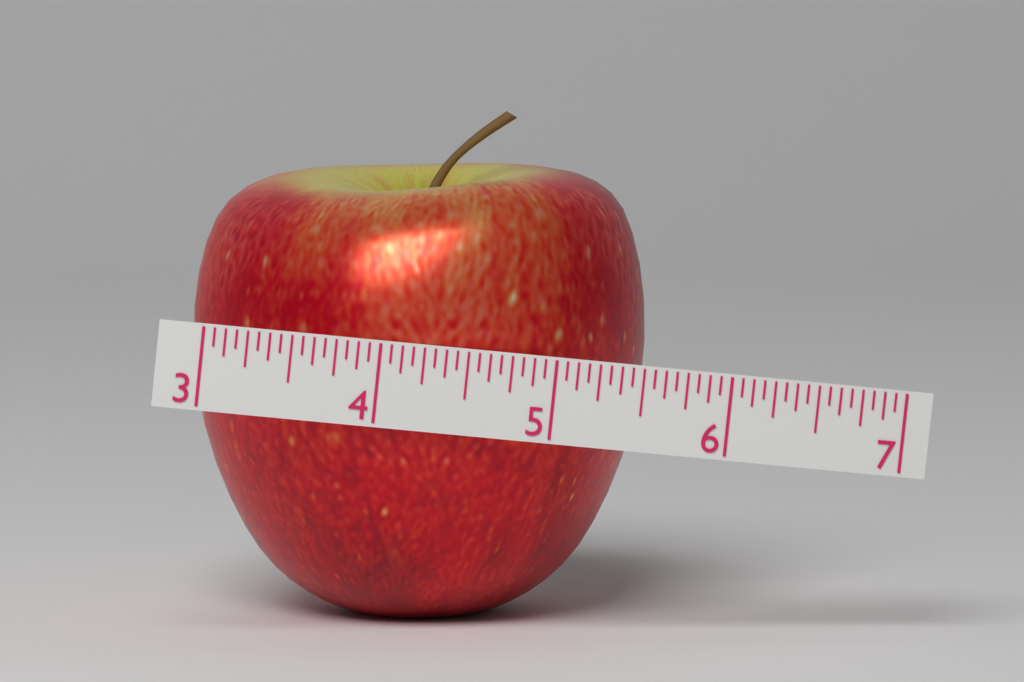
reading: 5.6250 (no unit)
